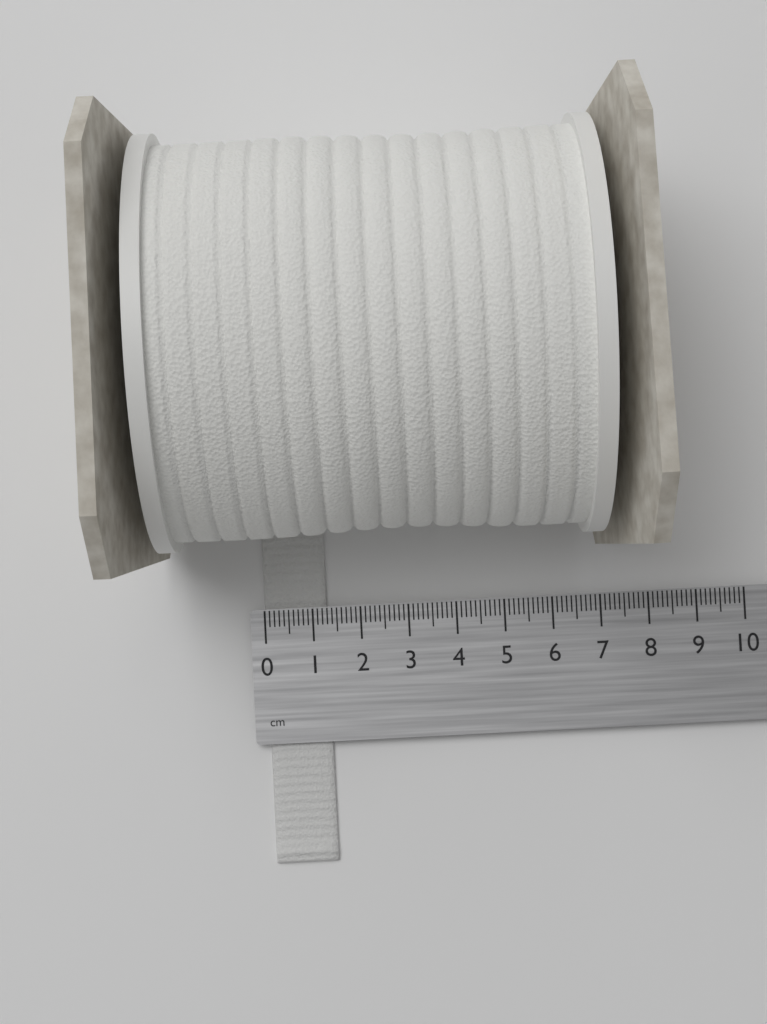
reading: 1.3 cm
